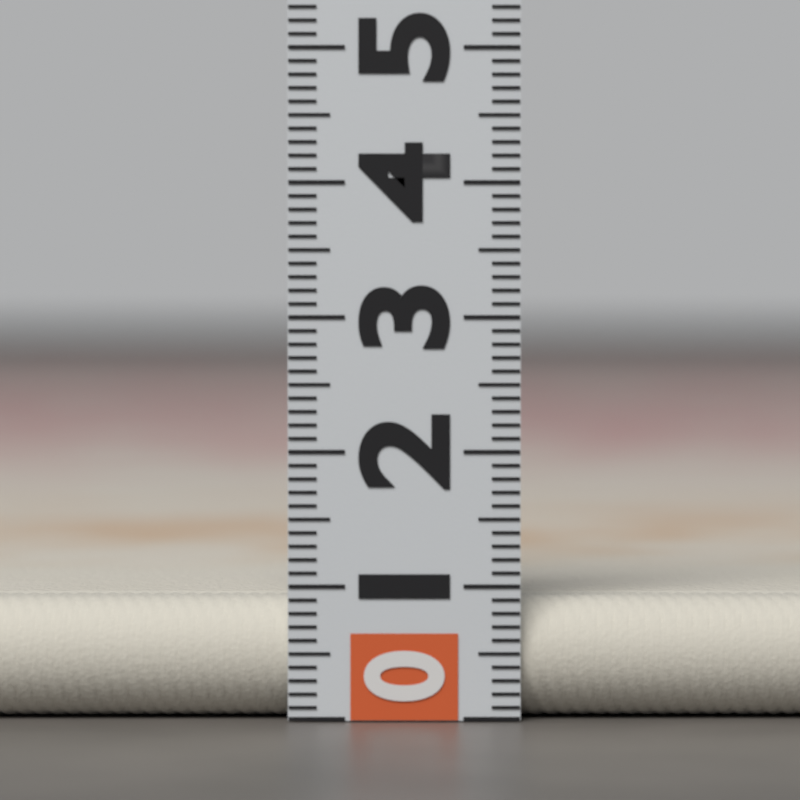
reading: 0.9 (no unit)
